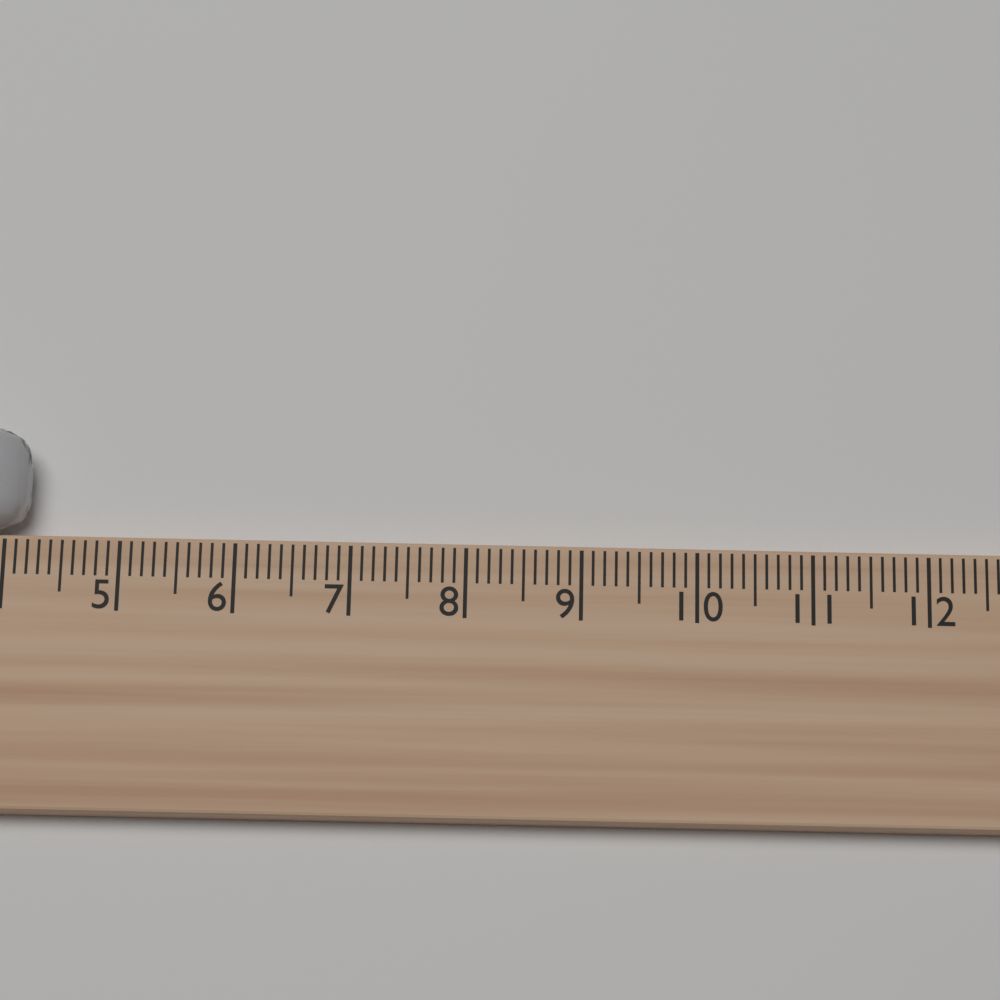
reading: 4.2 cm
